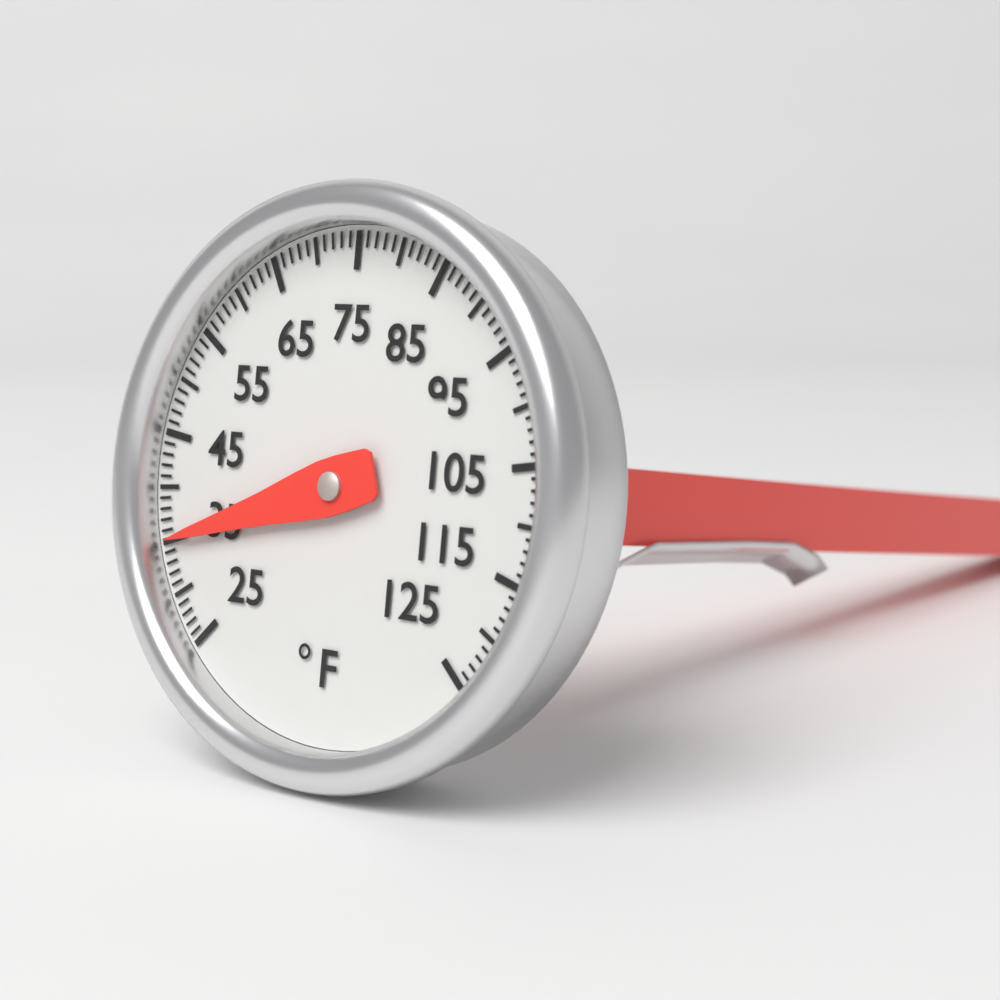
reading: 35 °F
